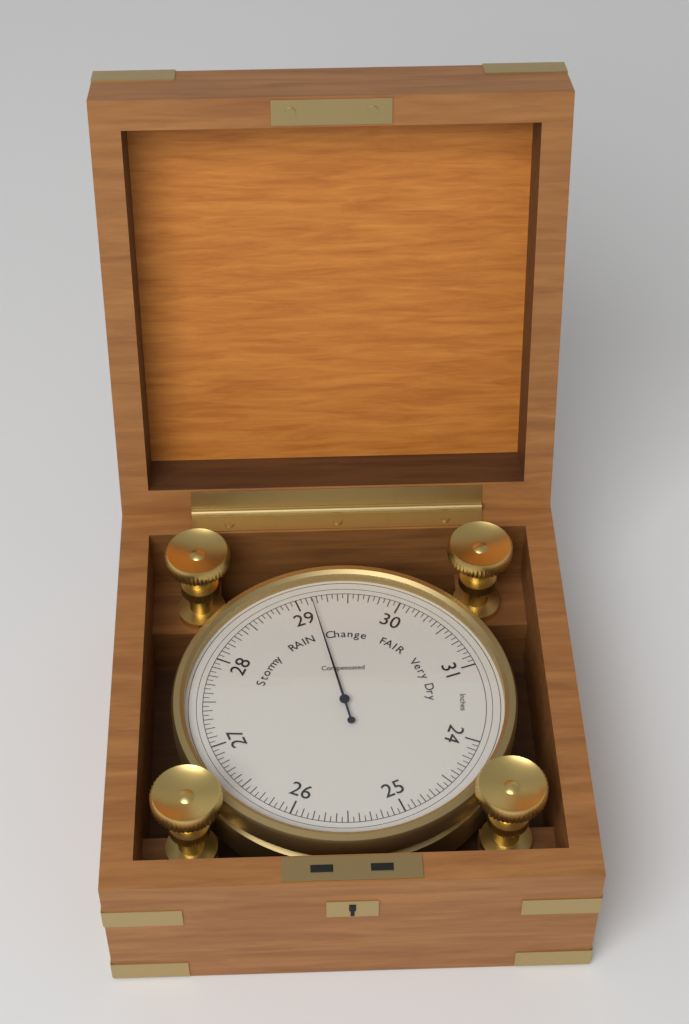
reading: 29.15 inHg
